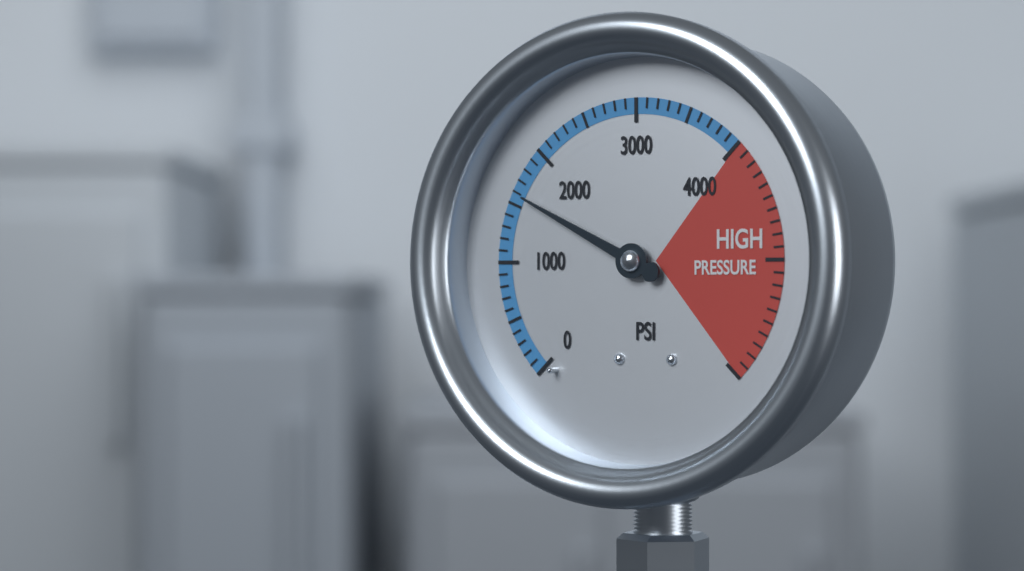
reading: 1600 psi
